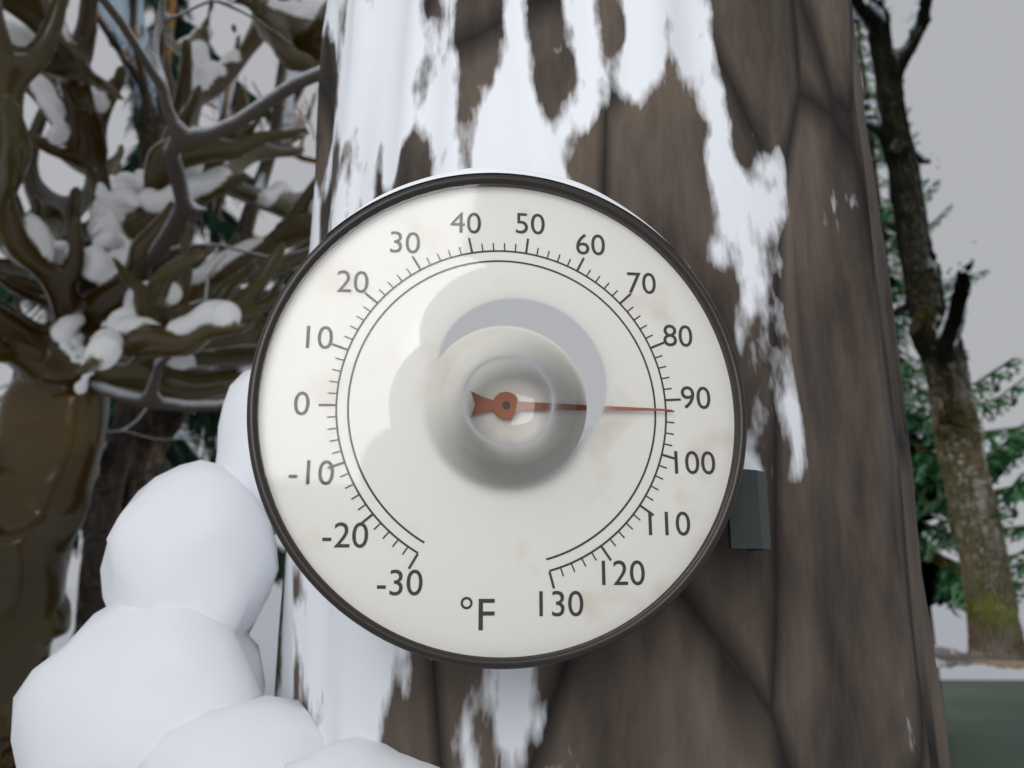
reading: 92 °F
